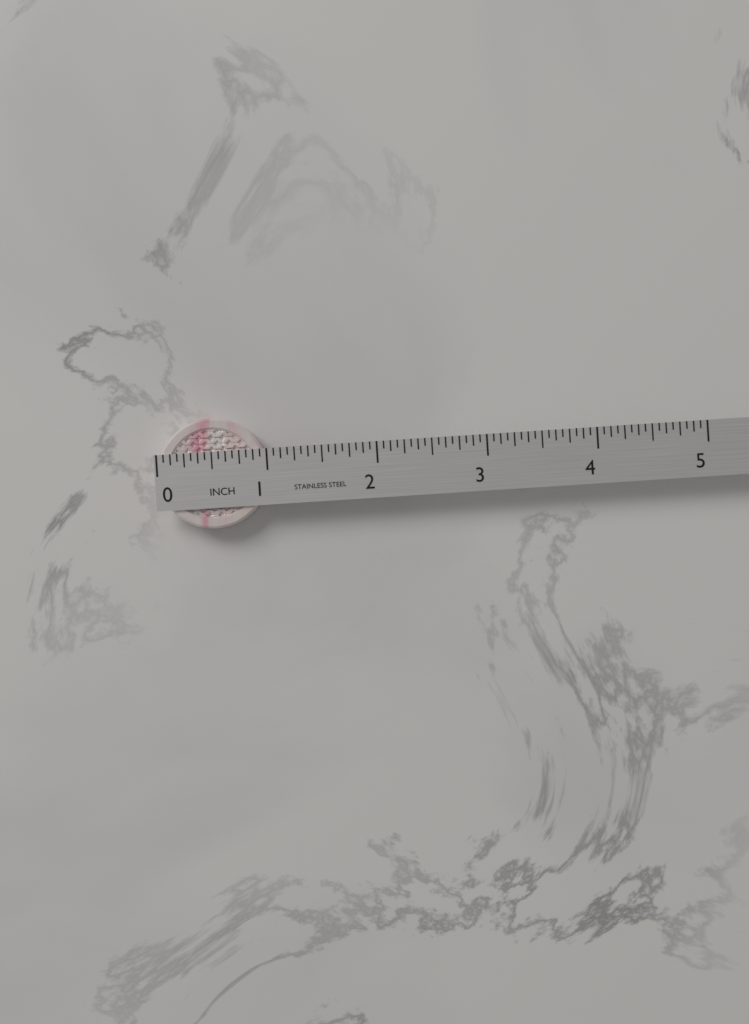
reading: 1.0000 in
